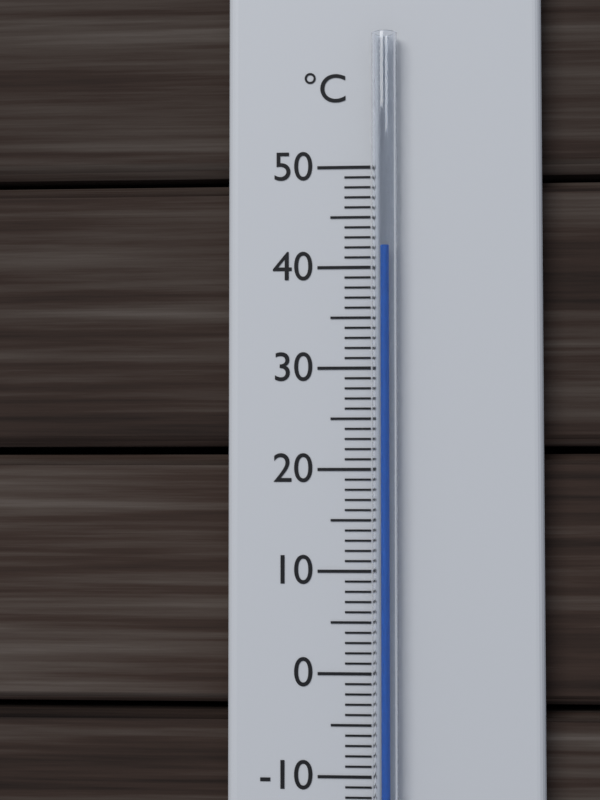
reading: 42 °C
